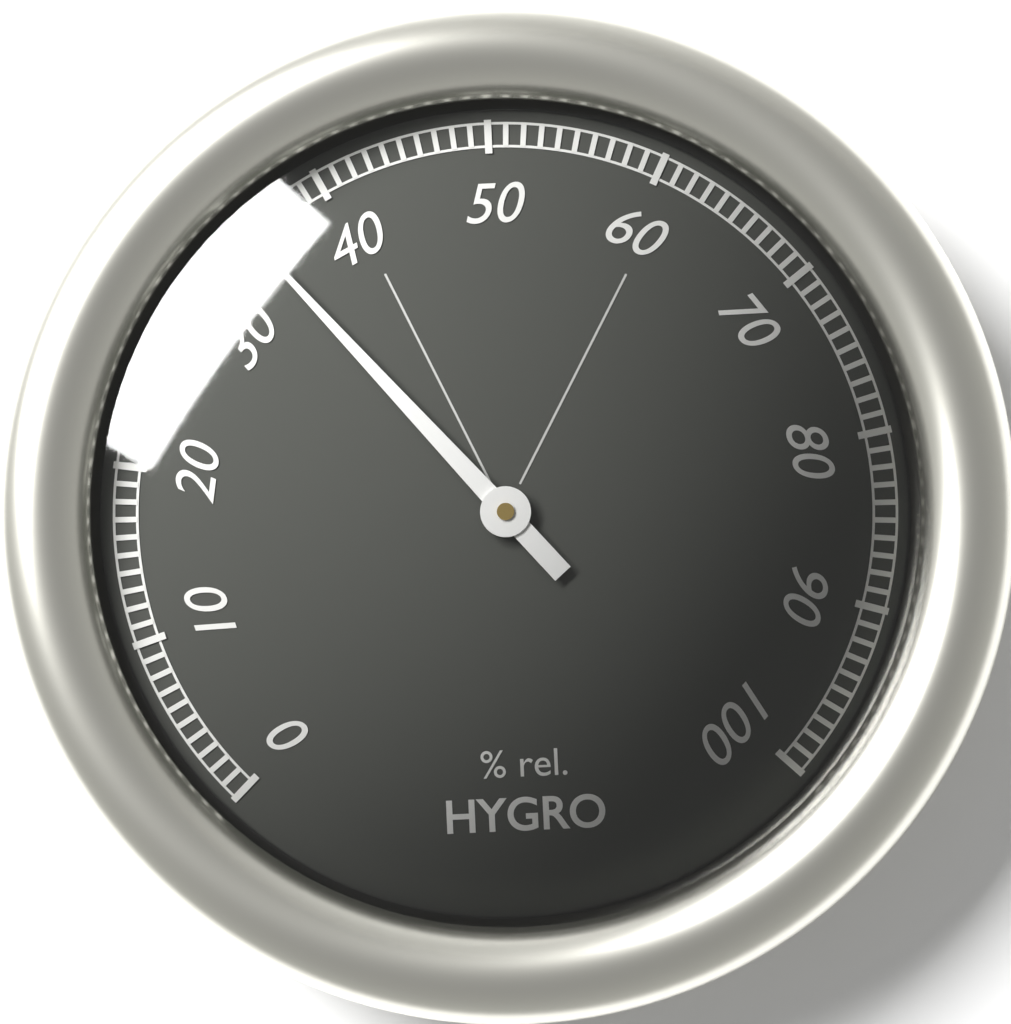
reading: 35 %
